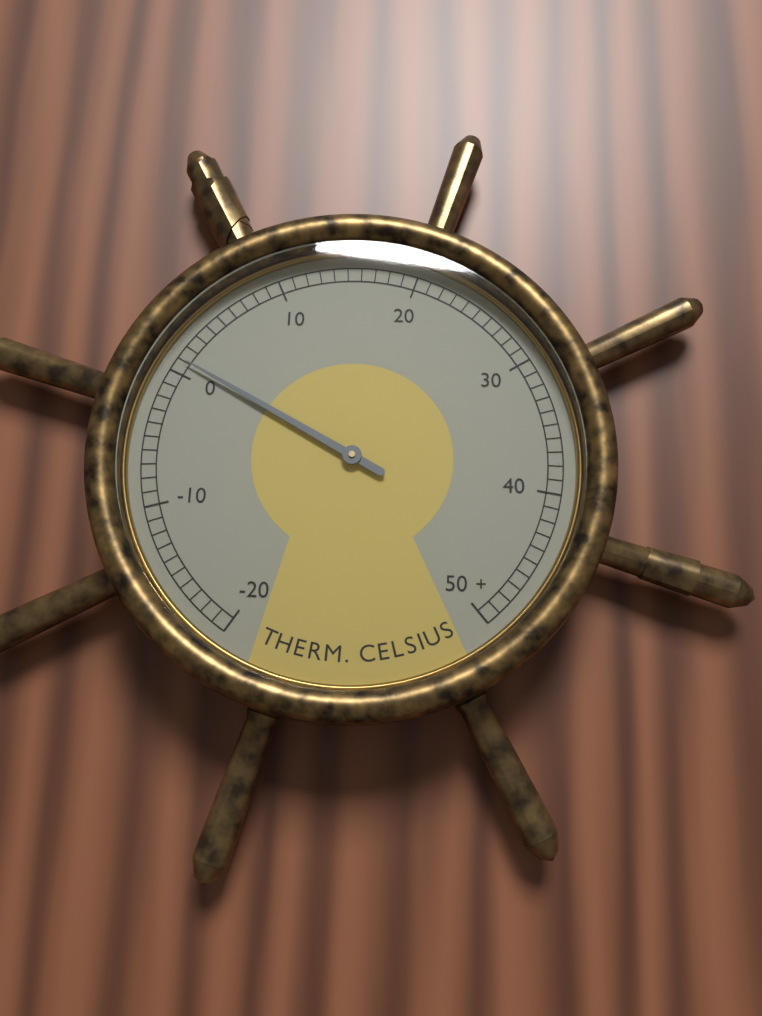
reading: 1 °C
